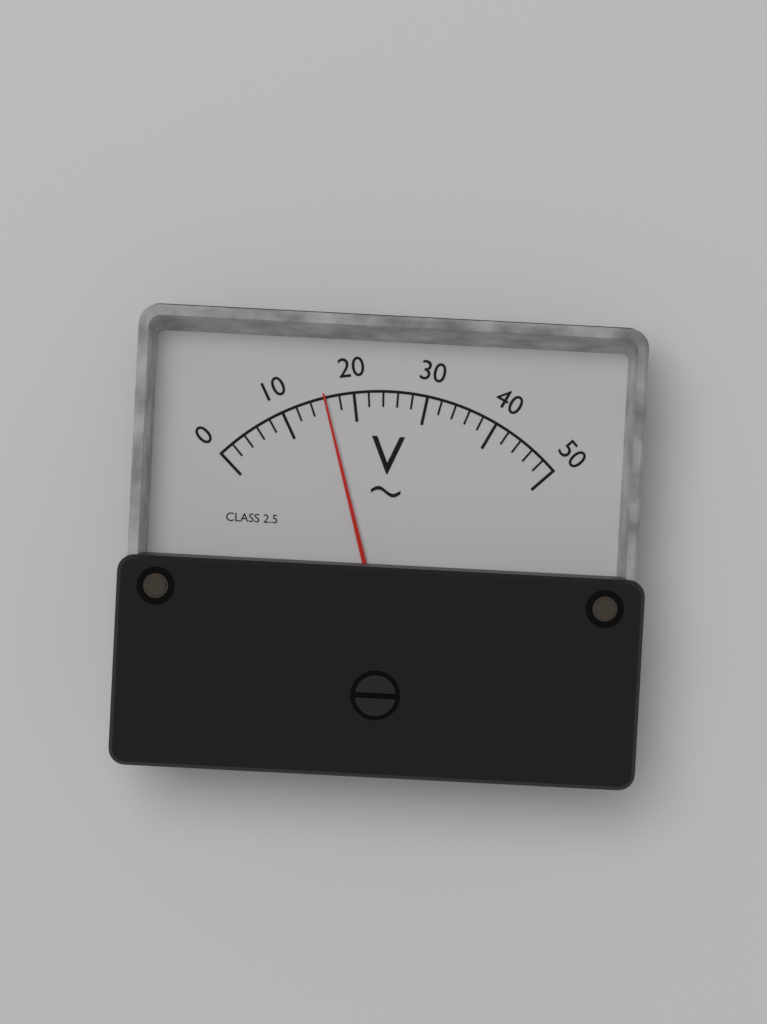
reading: 16 V
